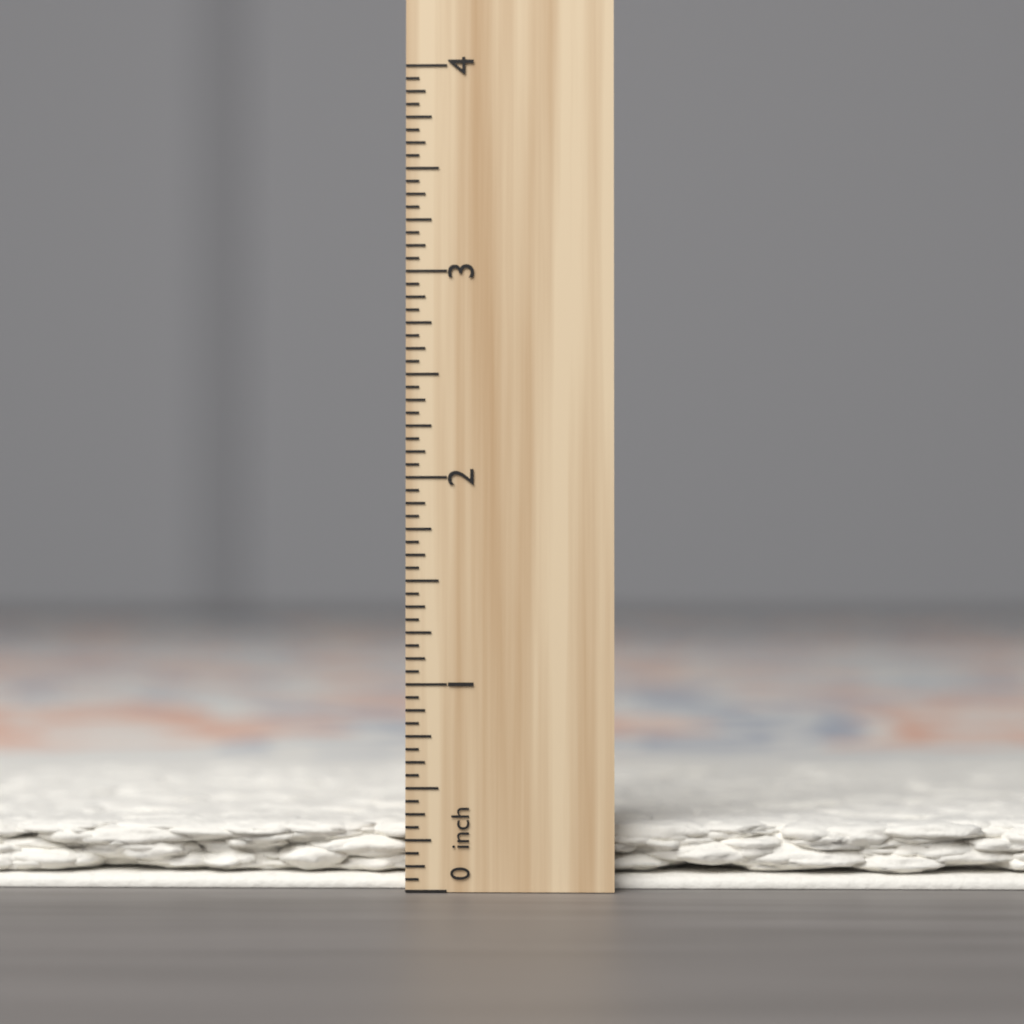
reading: 0.3125 inch
